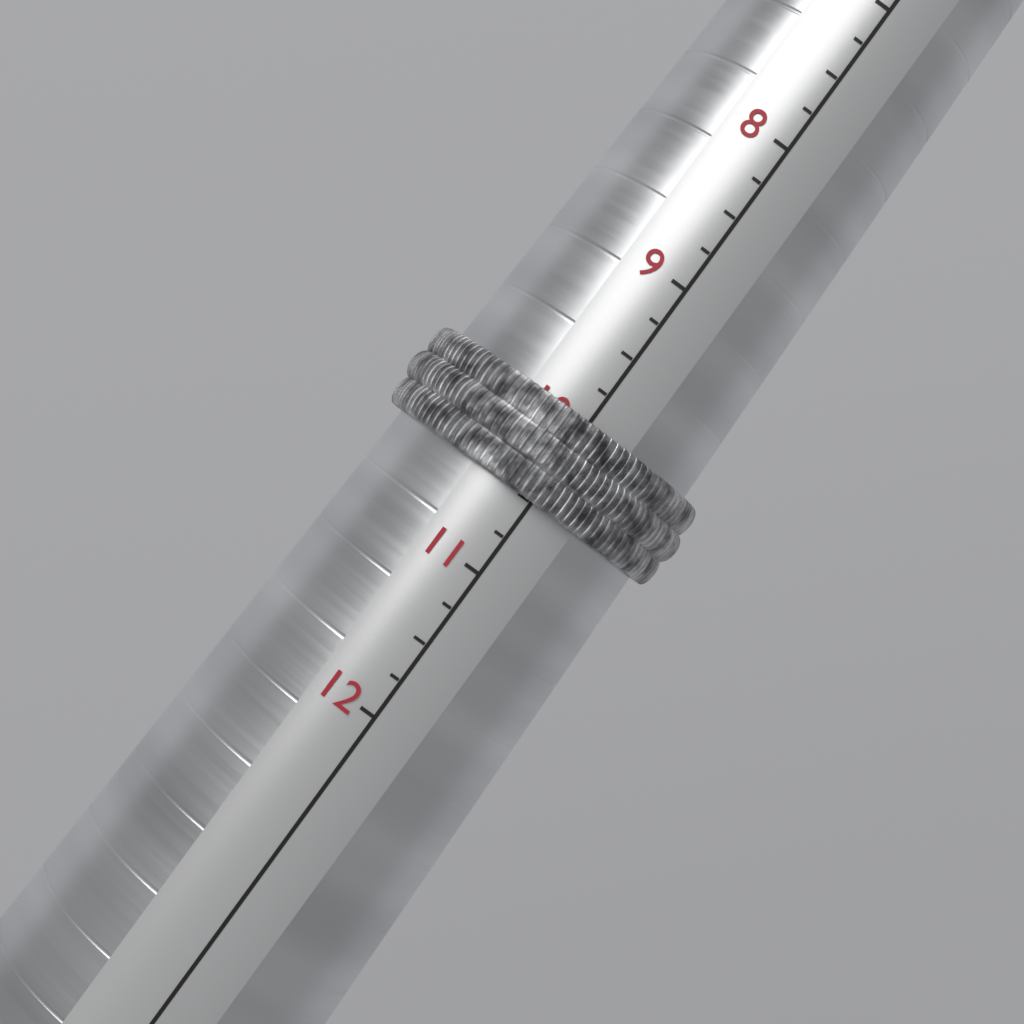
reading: 10.50 (no unit)
